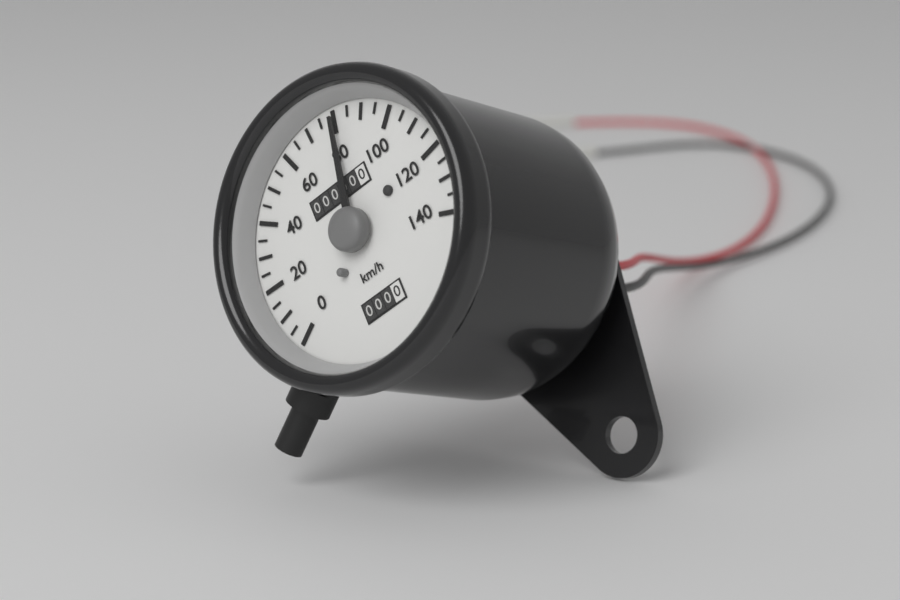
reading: 80 km/h
